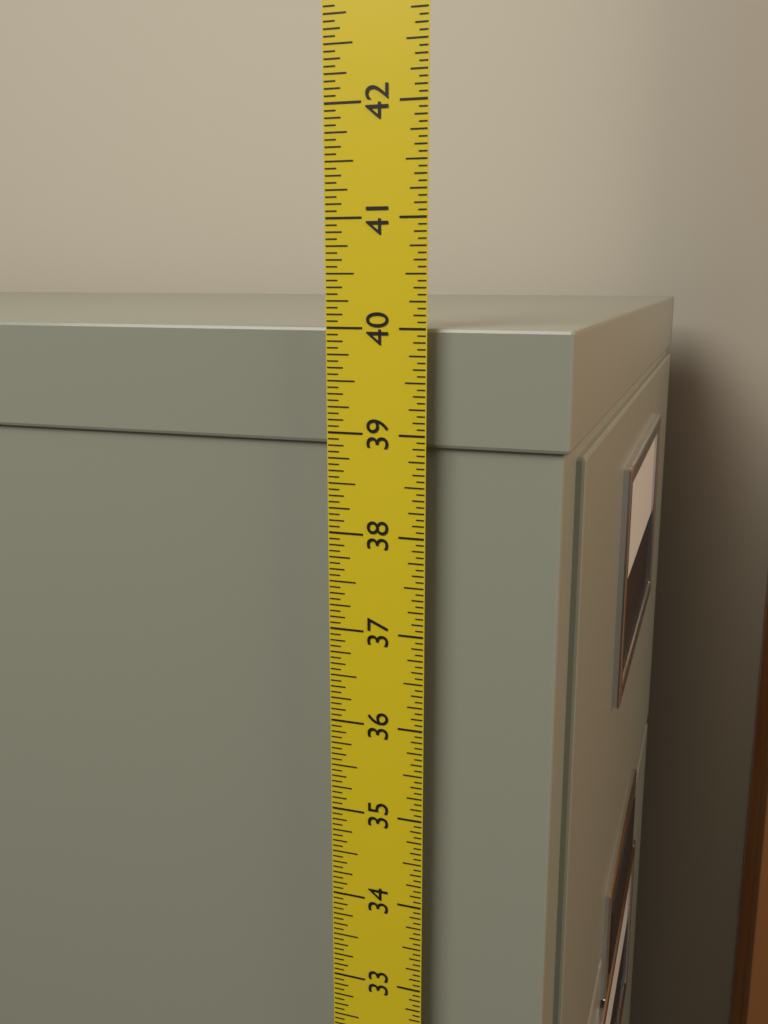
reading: 40.0000 in
